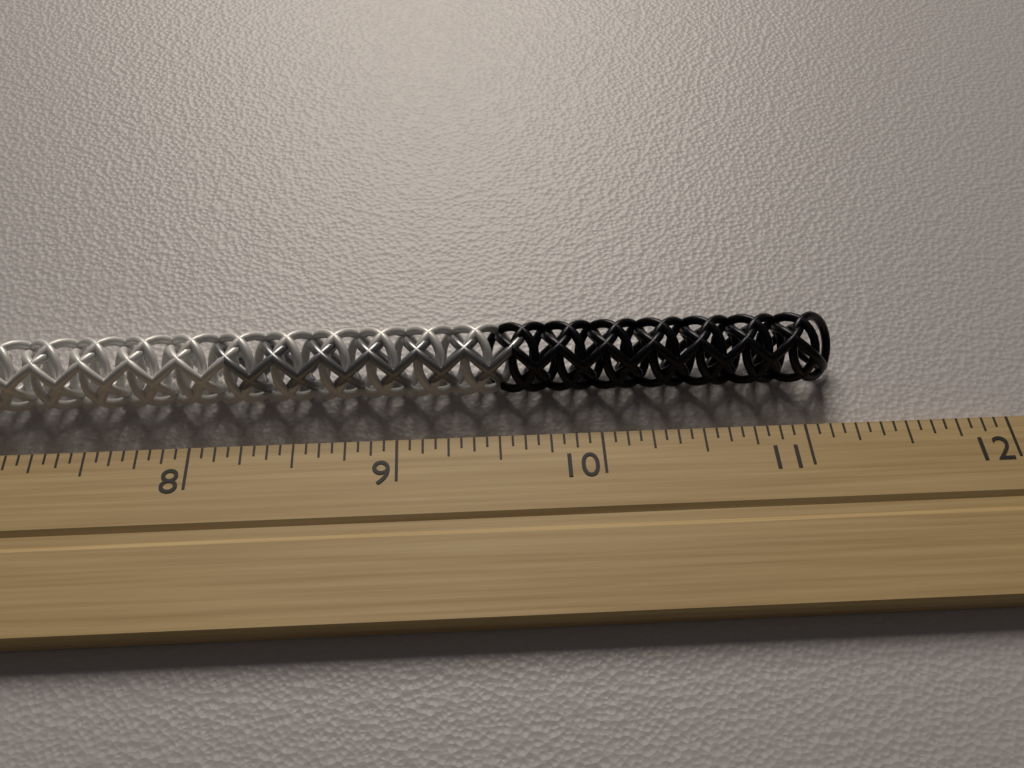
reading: 11.2500 inch
